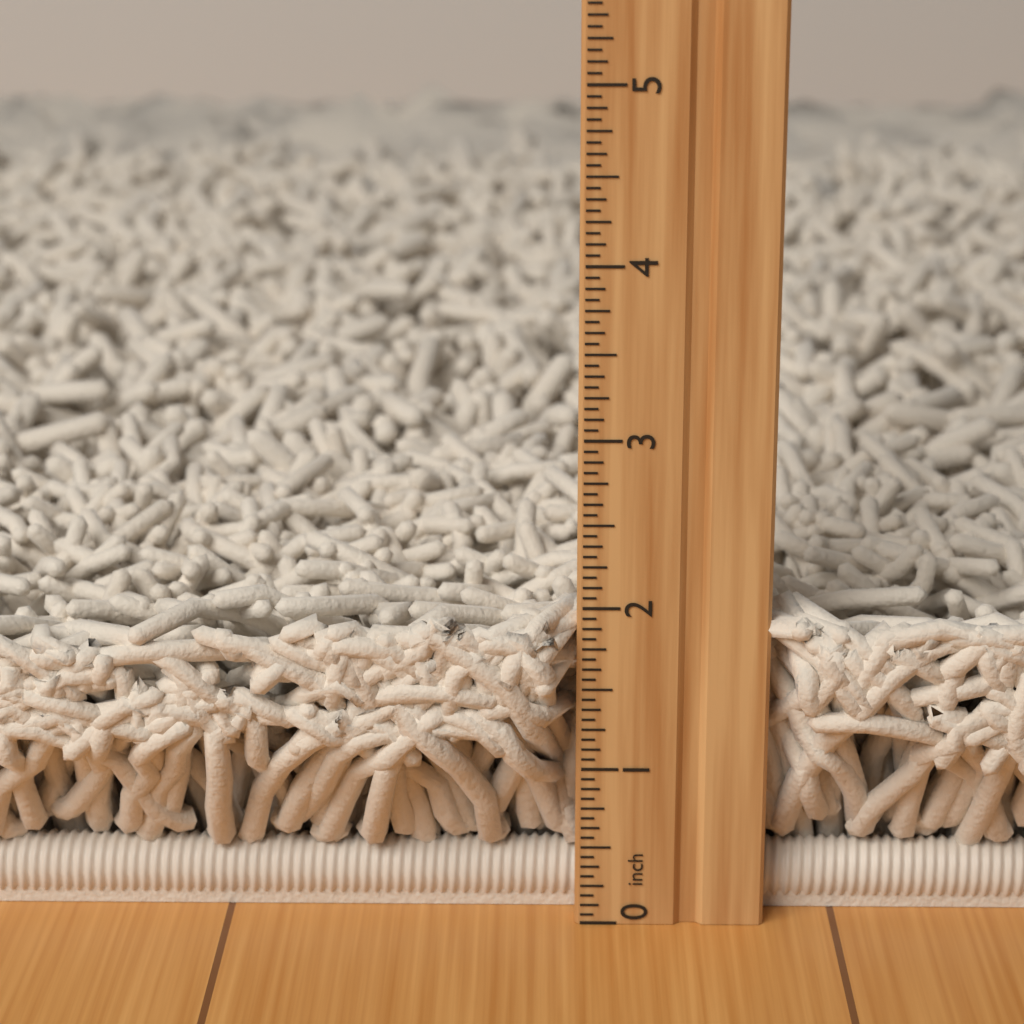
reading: 2.0625 in
